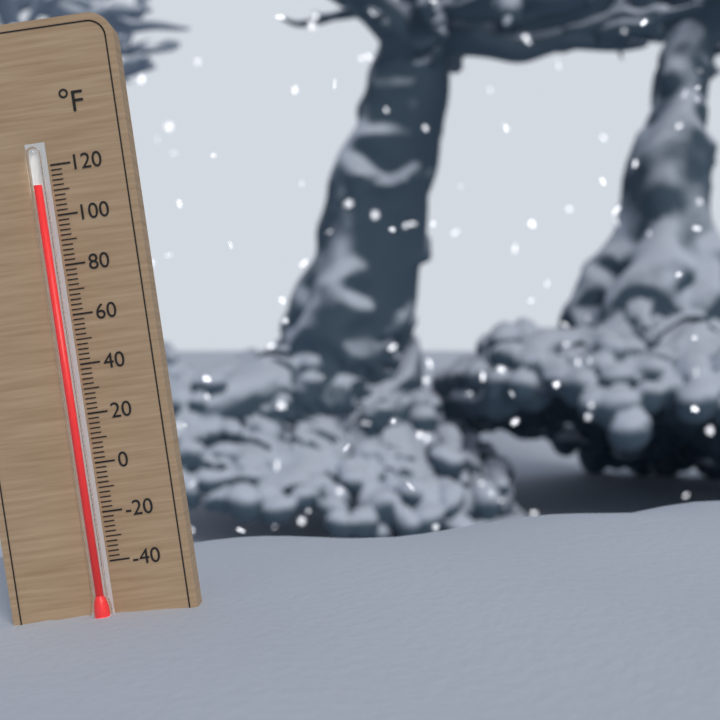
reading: 112 °F
